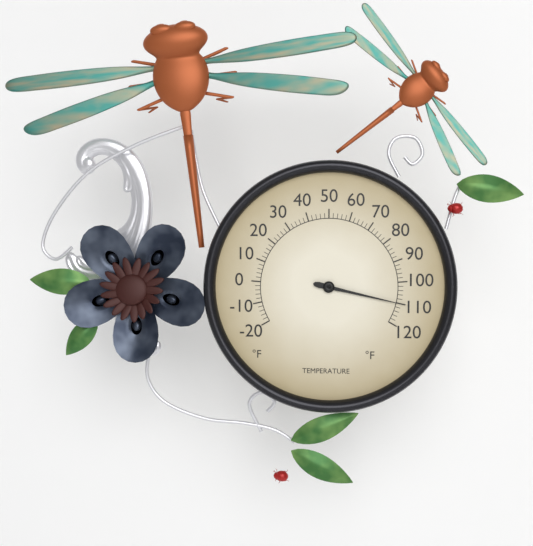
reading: 110 °F
